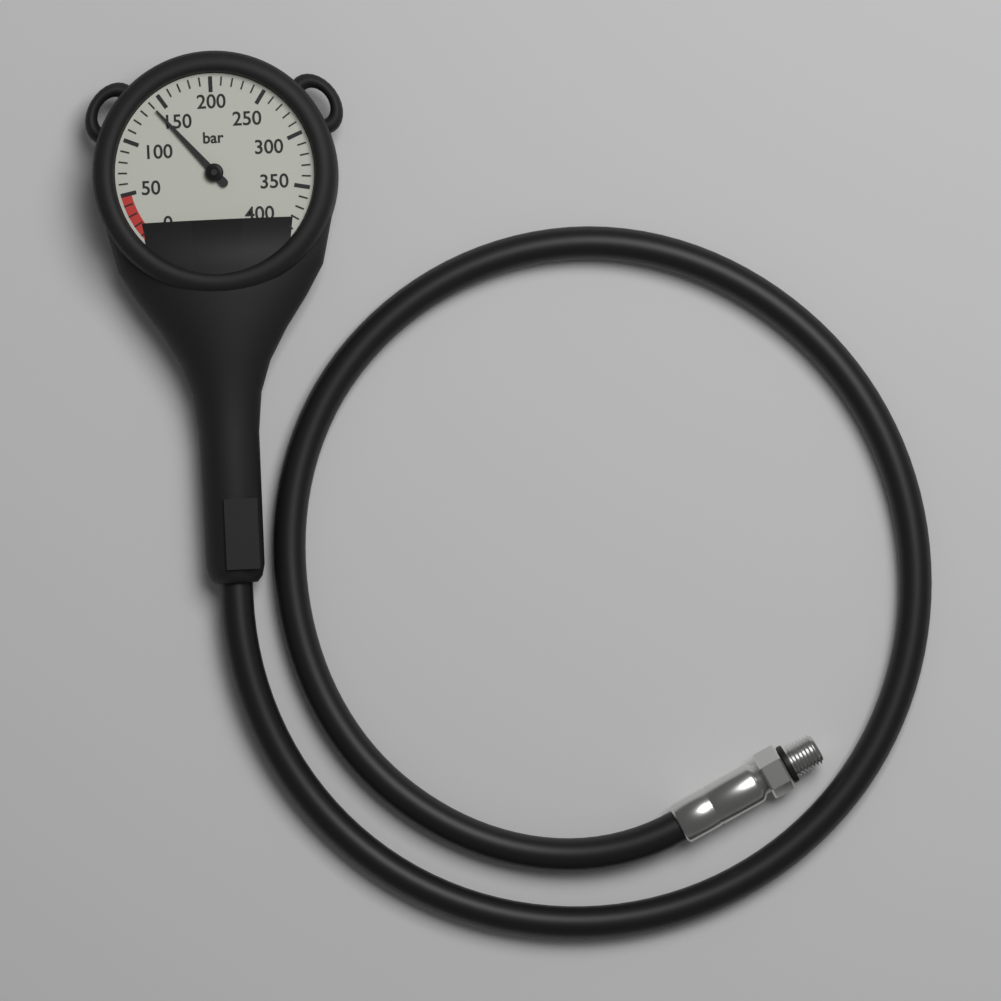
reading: 140 bar
